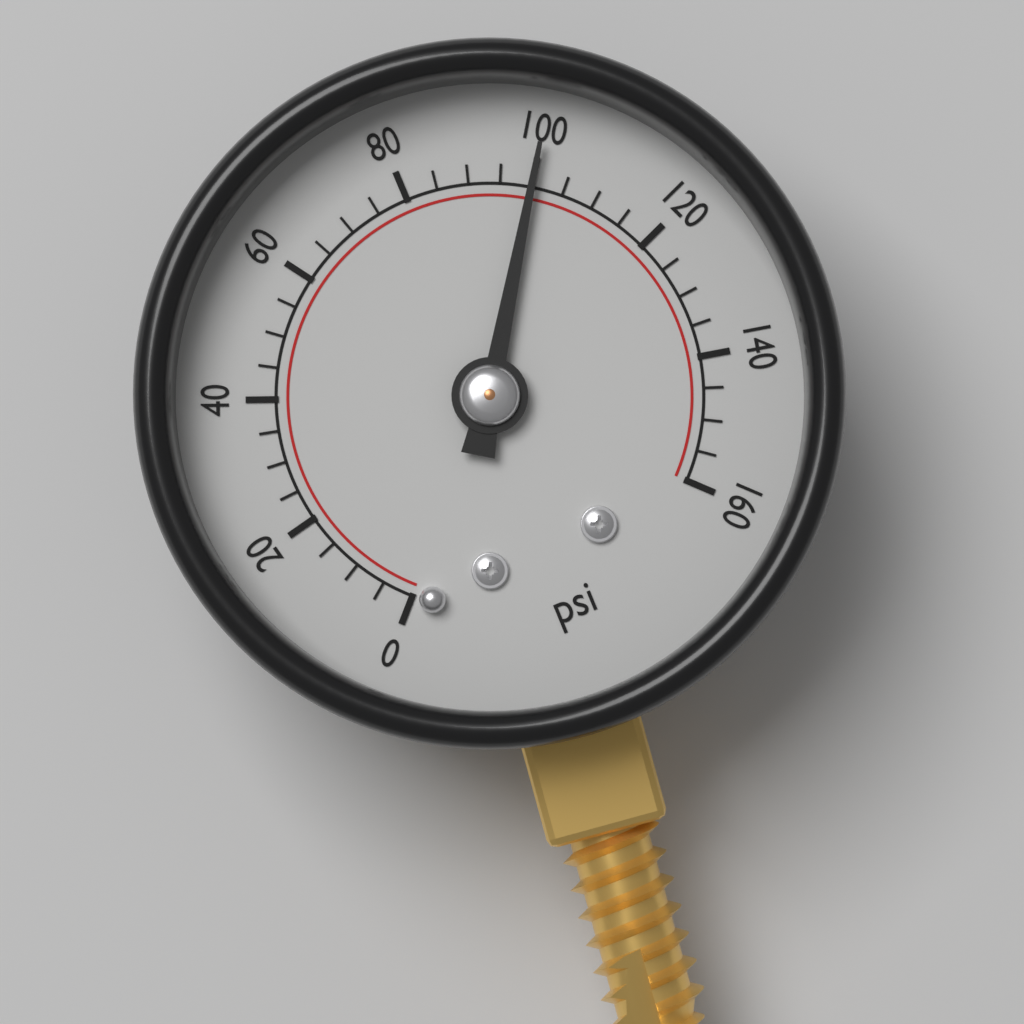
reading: 100 psi
